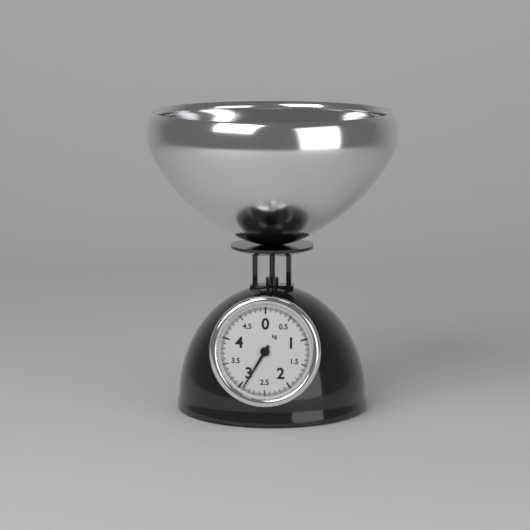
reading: 2.925 kg
